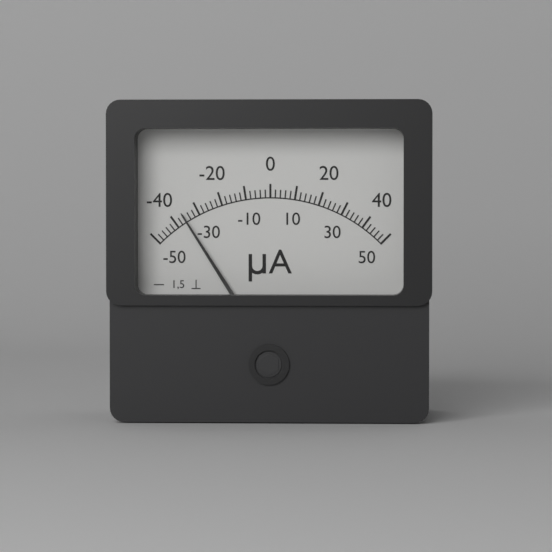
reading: -36 µA
